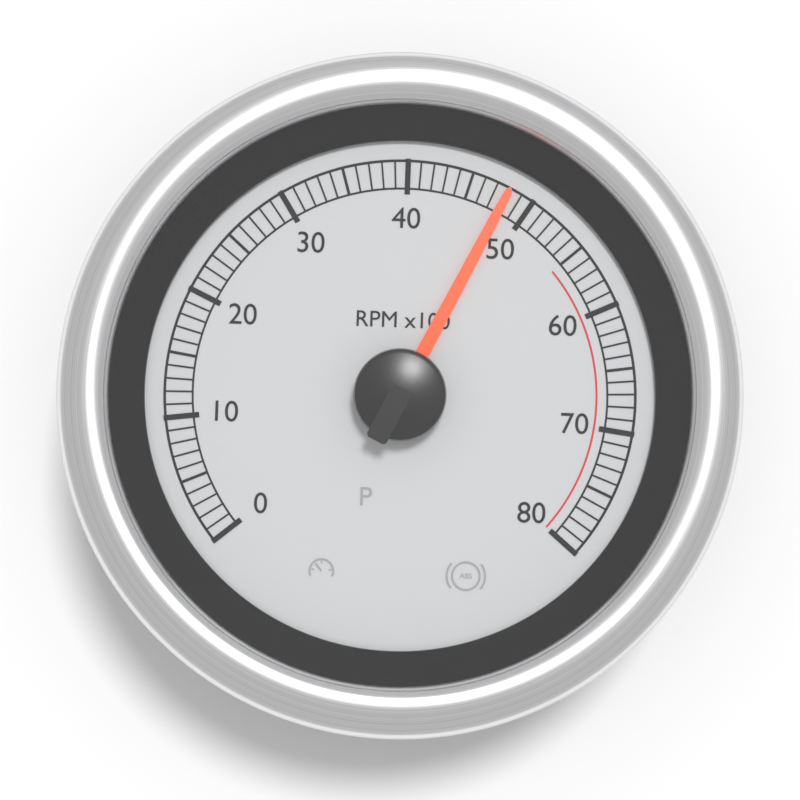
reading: 48 RPM x100
